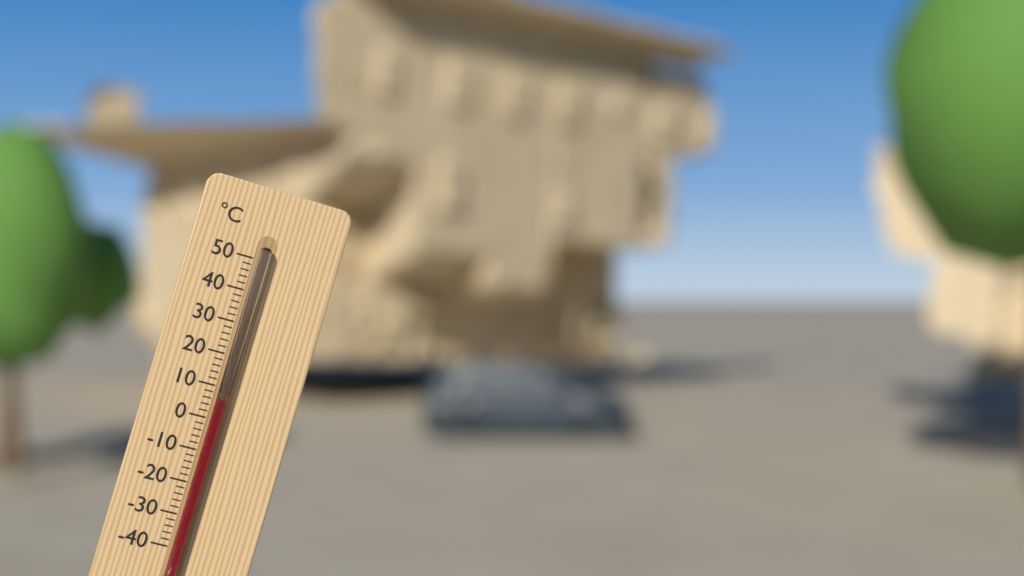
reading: 6 °C
